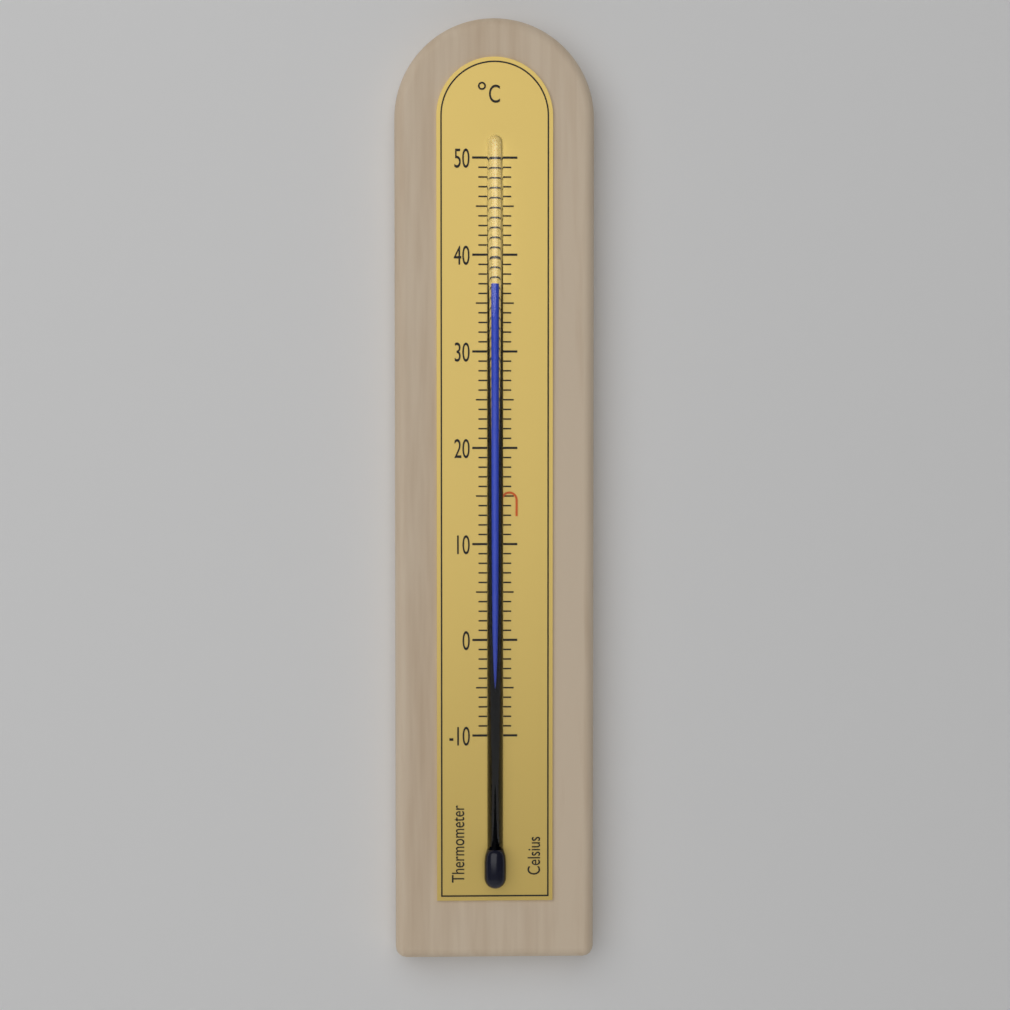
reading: 37 °C
